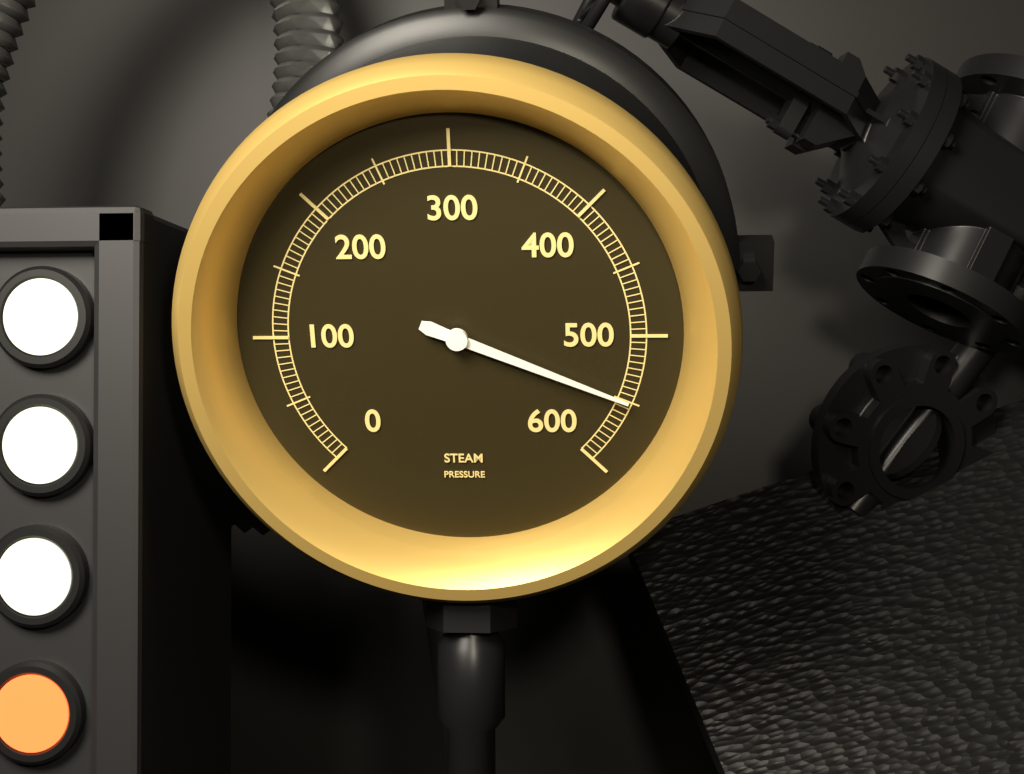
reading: 550 (no unit)
